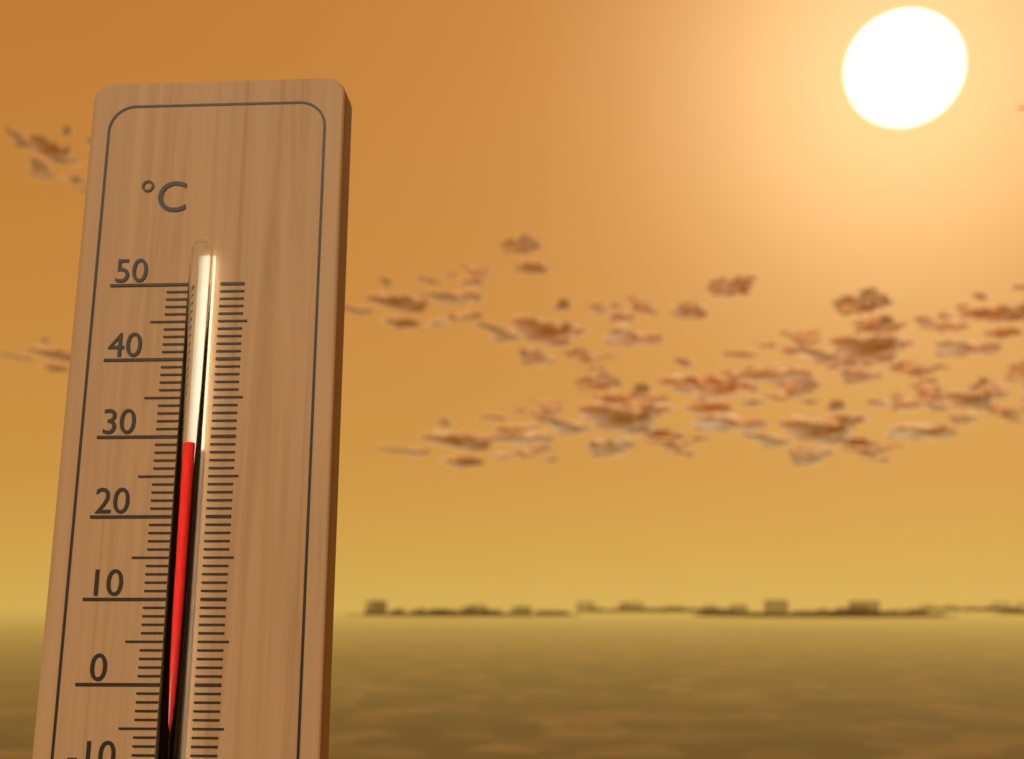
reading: 29 °C
